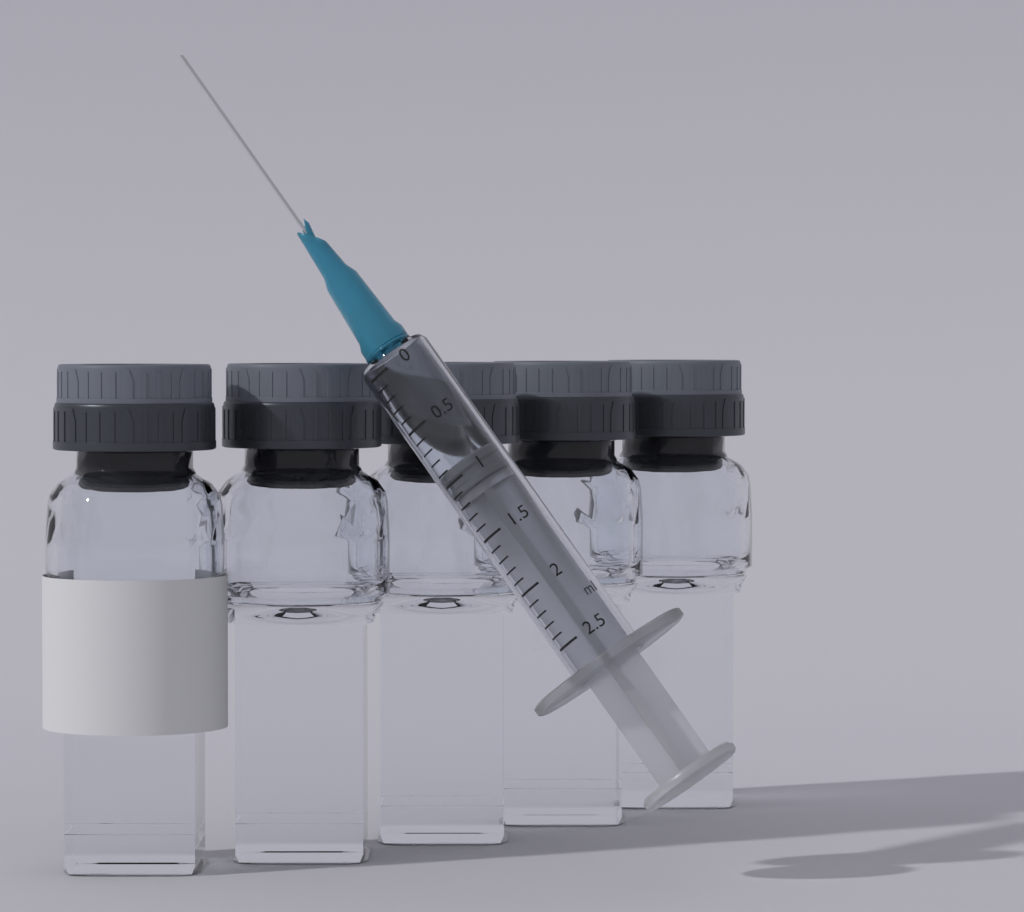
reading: 0.9 ml
